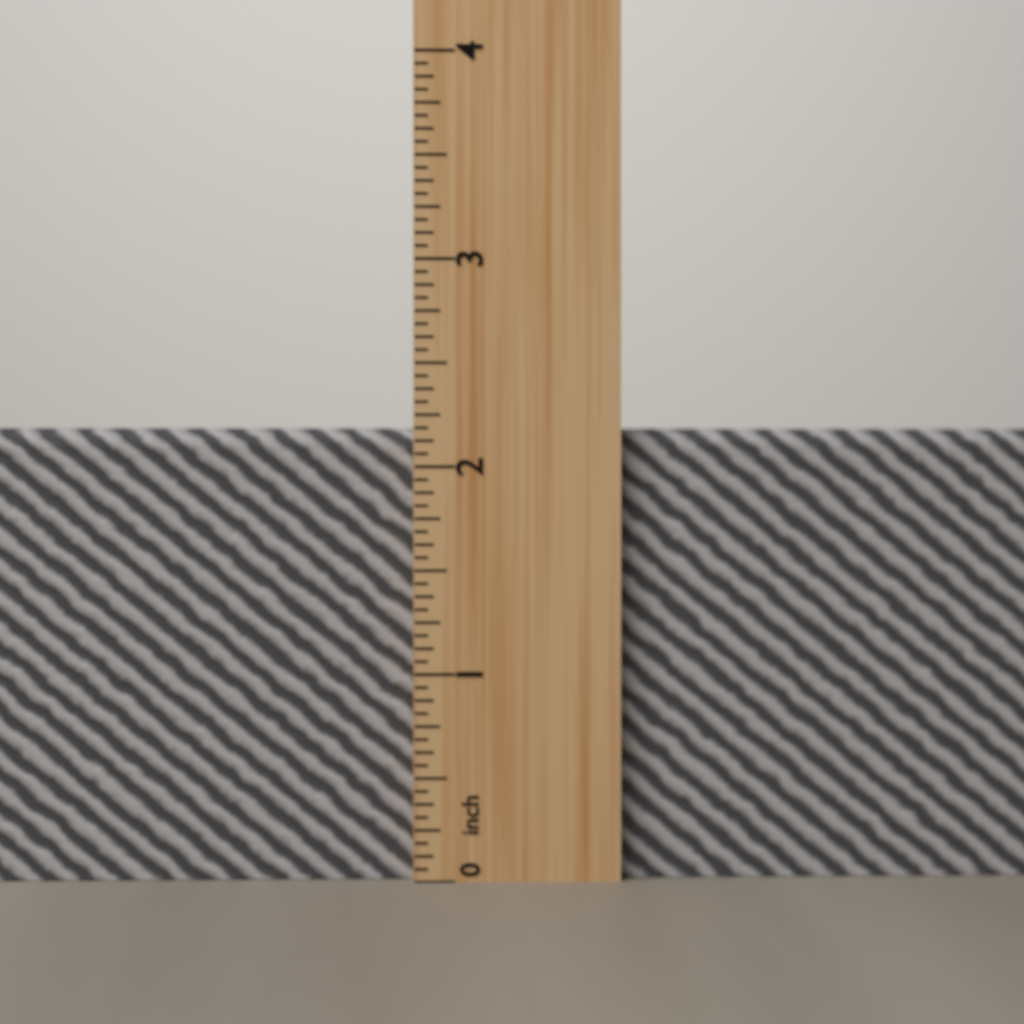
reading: 2.1875 inch
